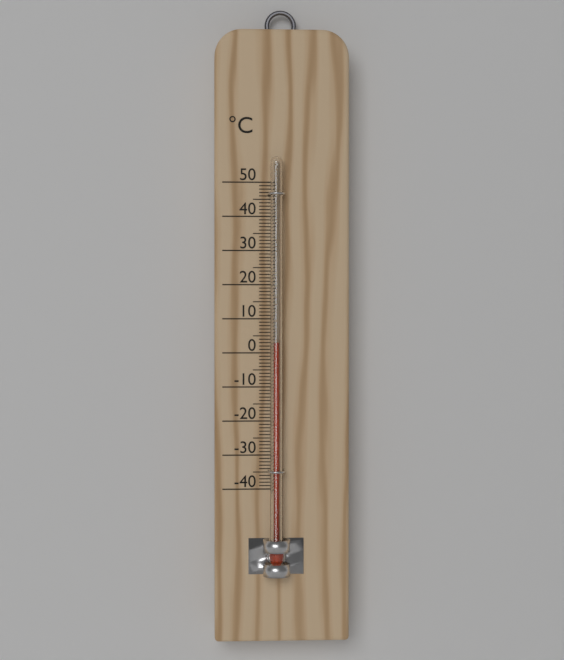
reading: 3 °C
